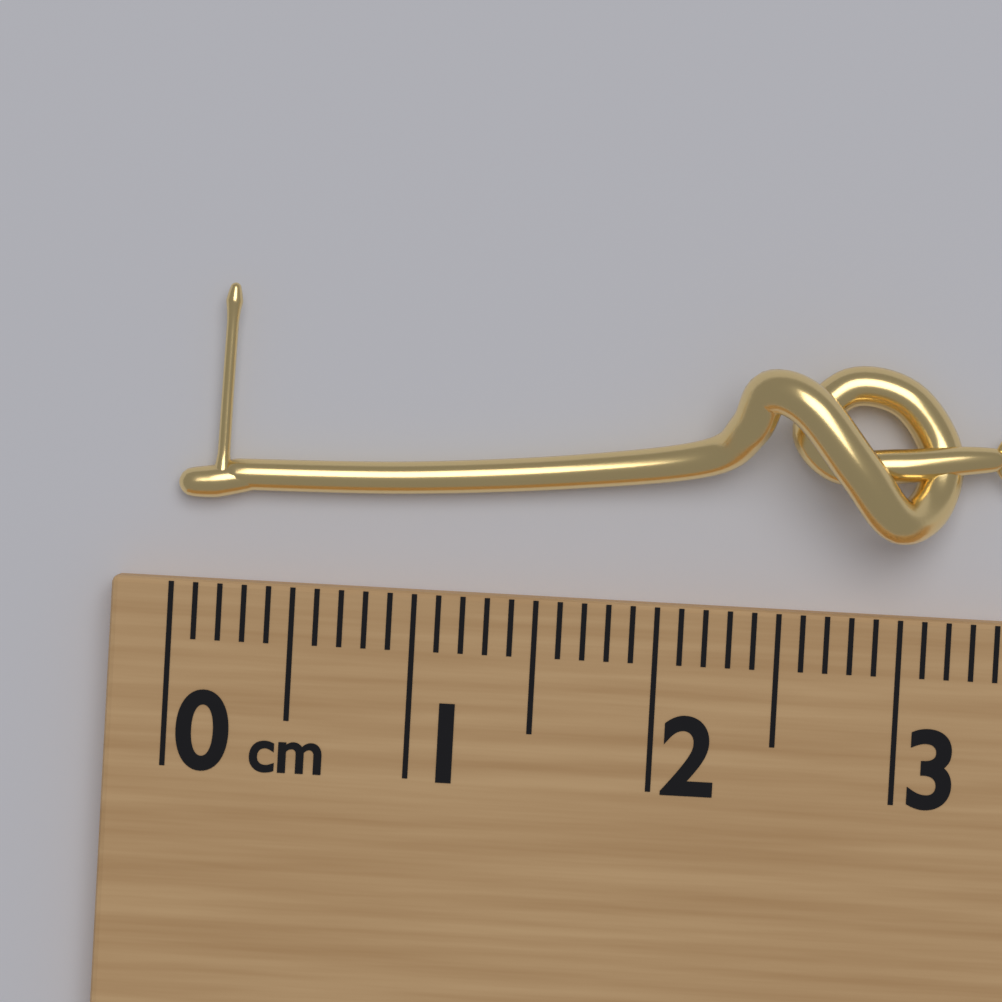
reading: 3.6 cm
